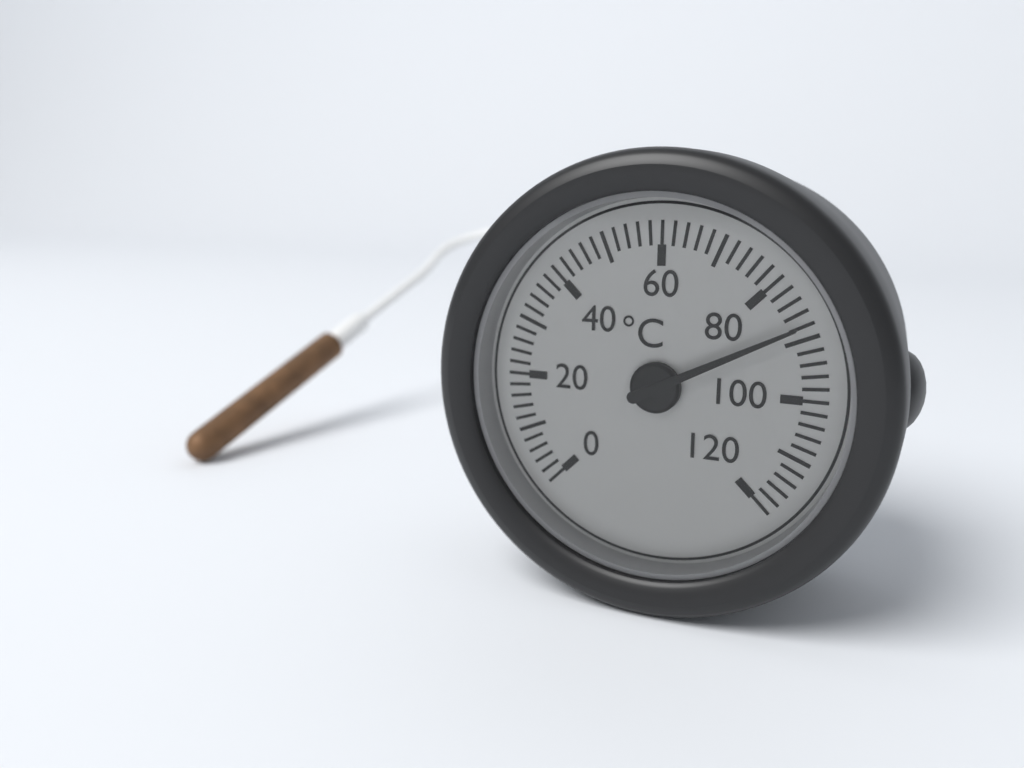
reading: 88 °C
